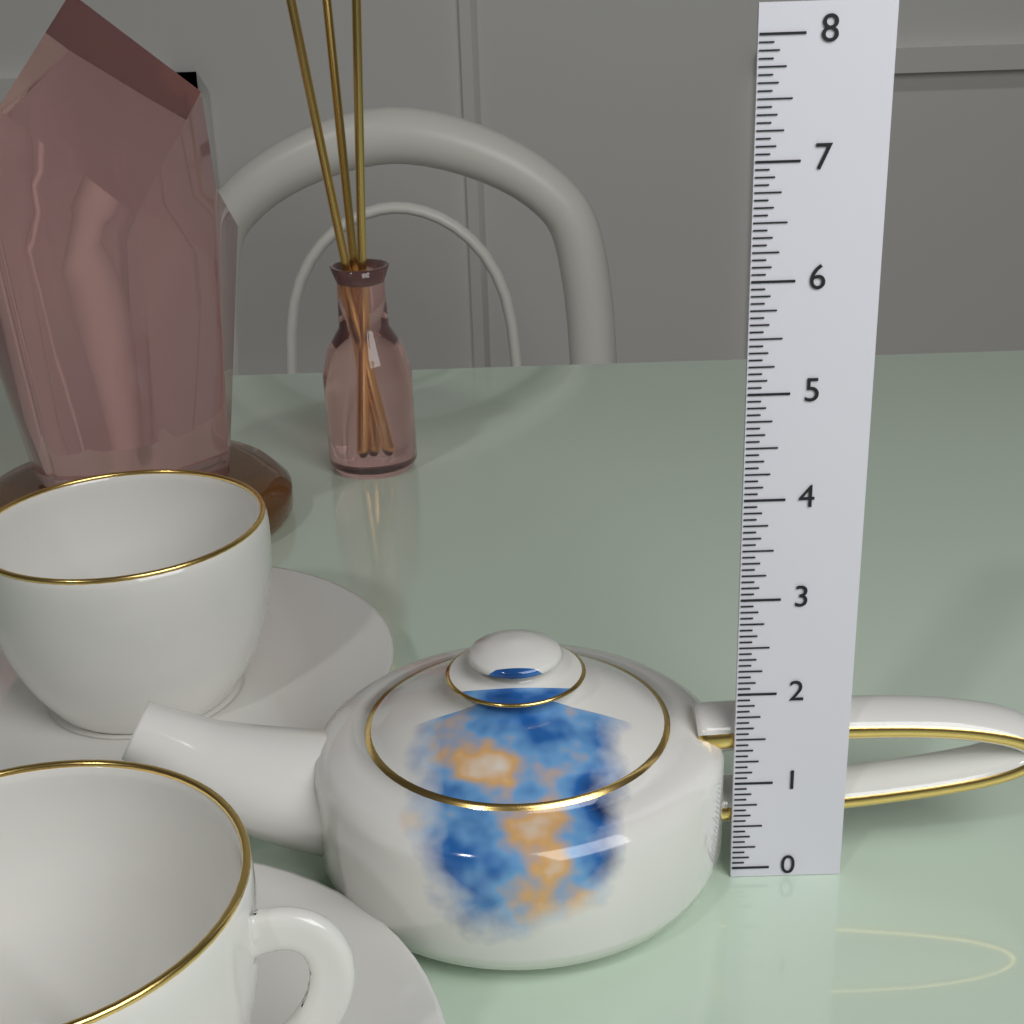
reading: 2.4375 (no unit)
